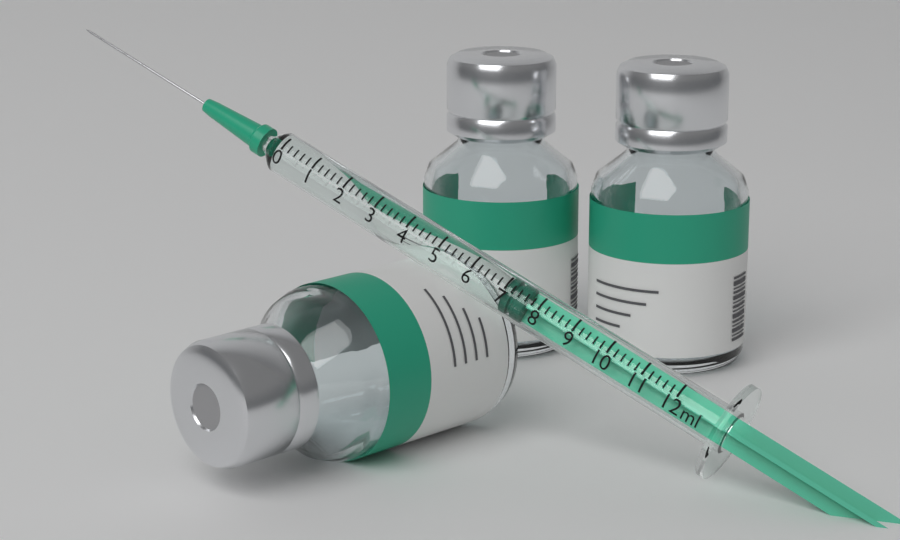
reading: 7.0 ml
